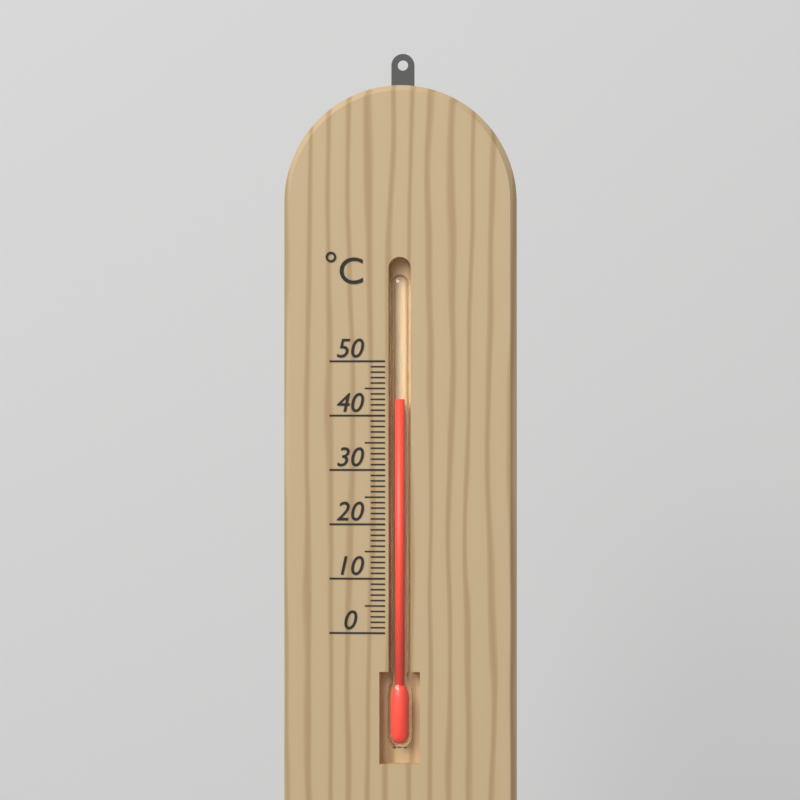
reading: 43 °C
